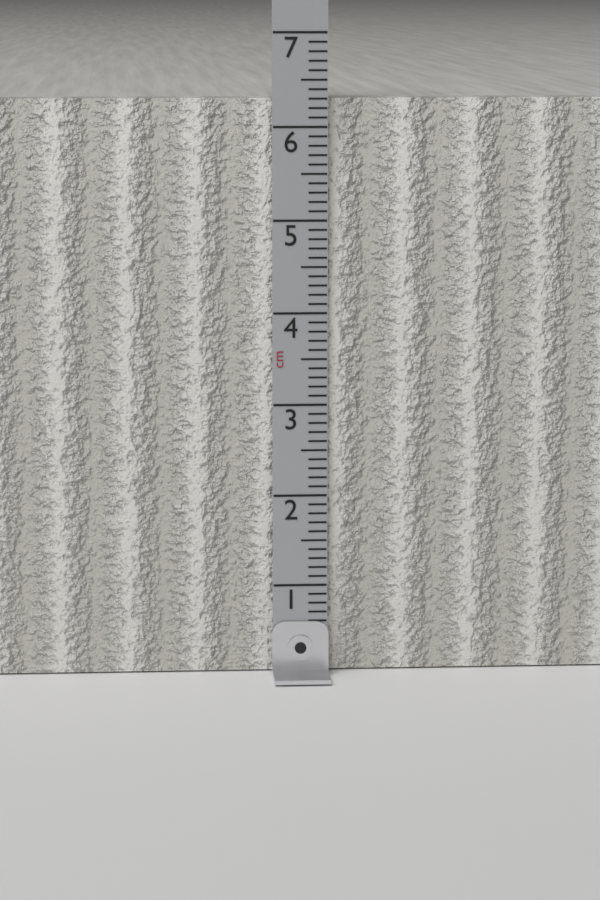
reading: 6.3 cm
